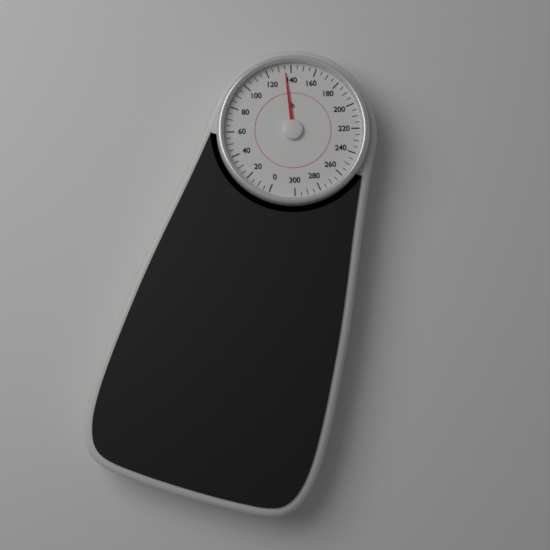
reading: 135 lb
